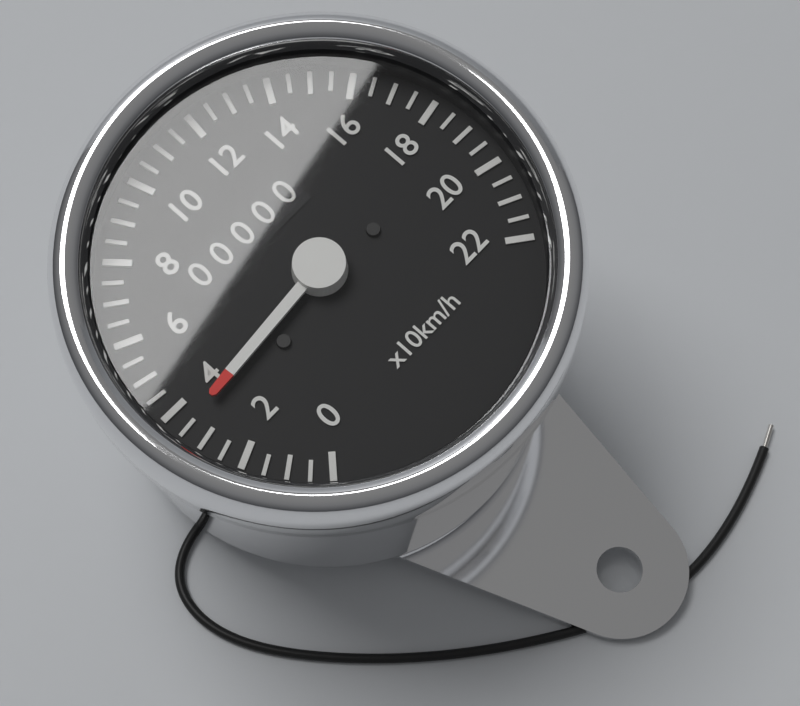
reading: 35 km/h
